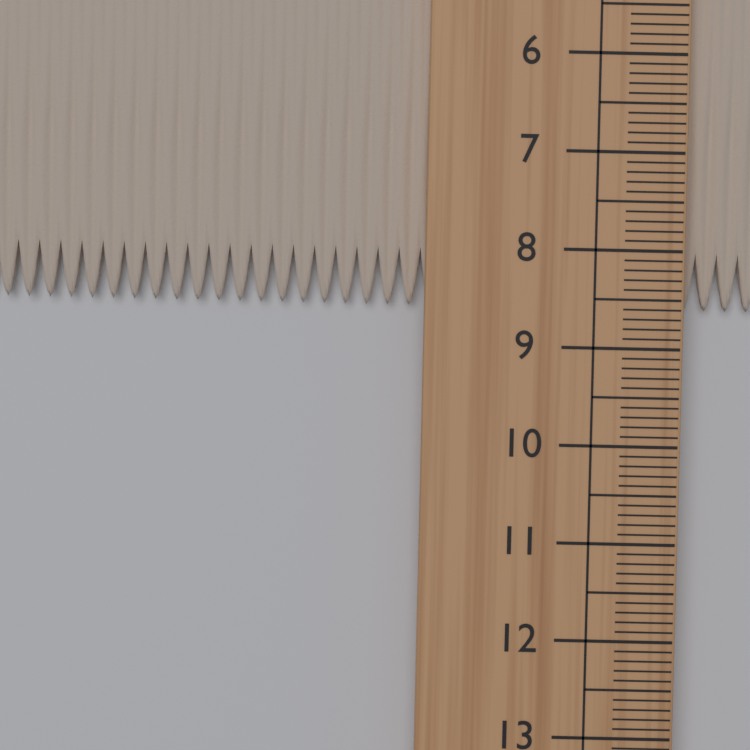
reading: 8.6 cm
